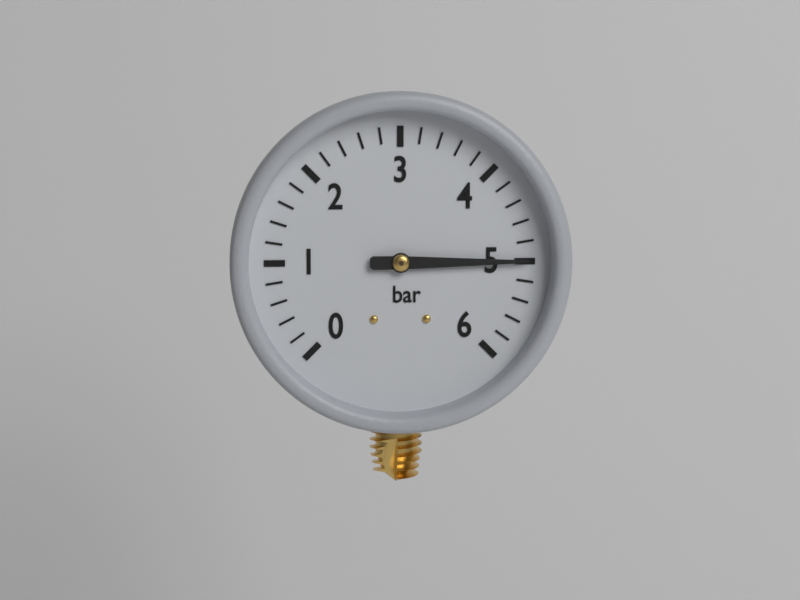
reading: 5.0 bar
